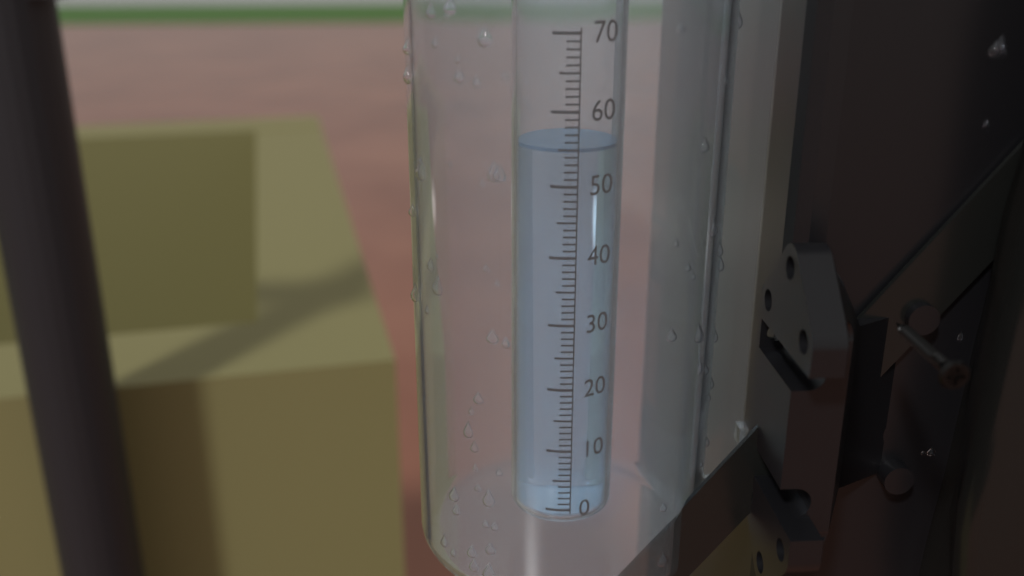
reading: 55 (no unit)
